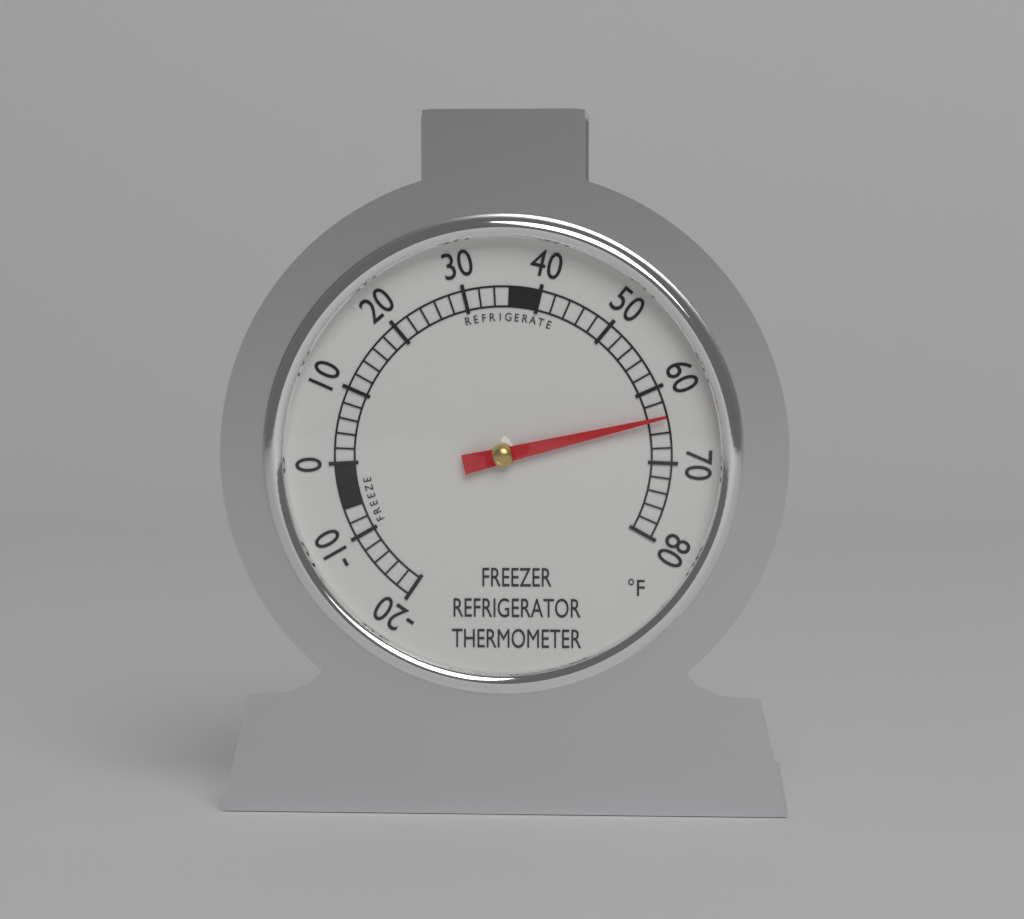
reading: 64 °F
